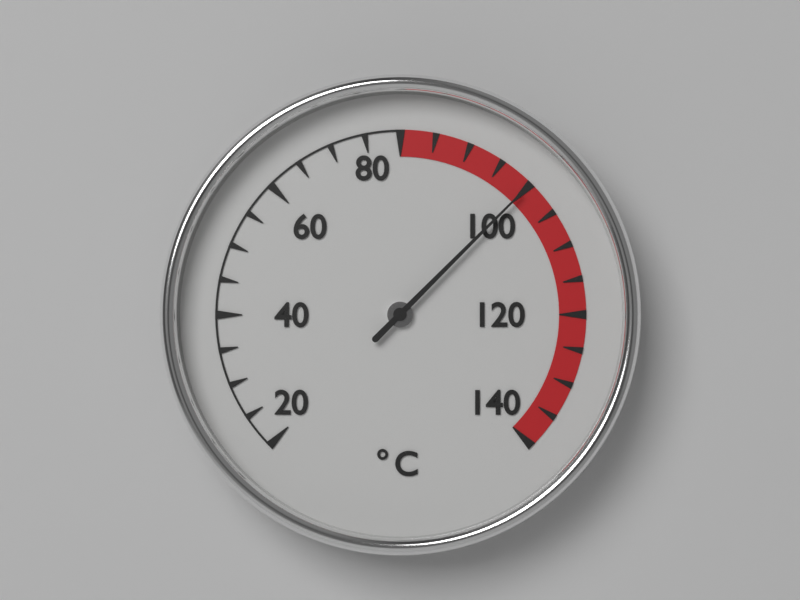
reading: 100 °C
